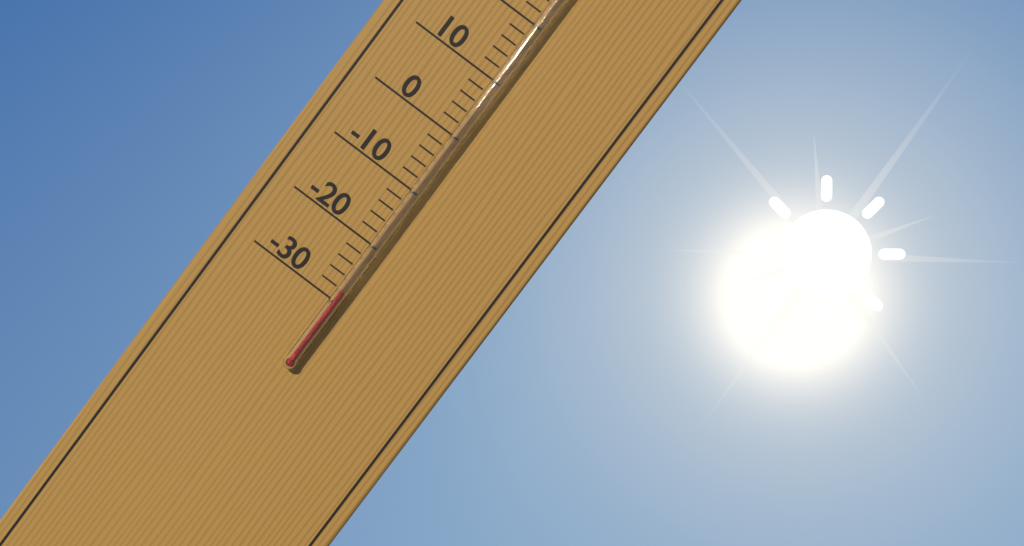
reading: -28 °C
